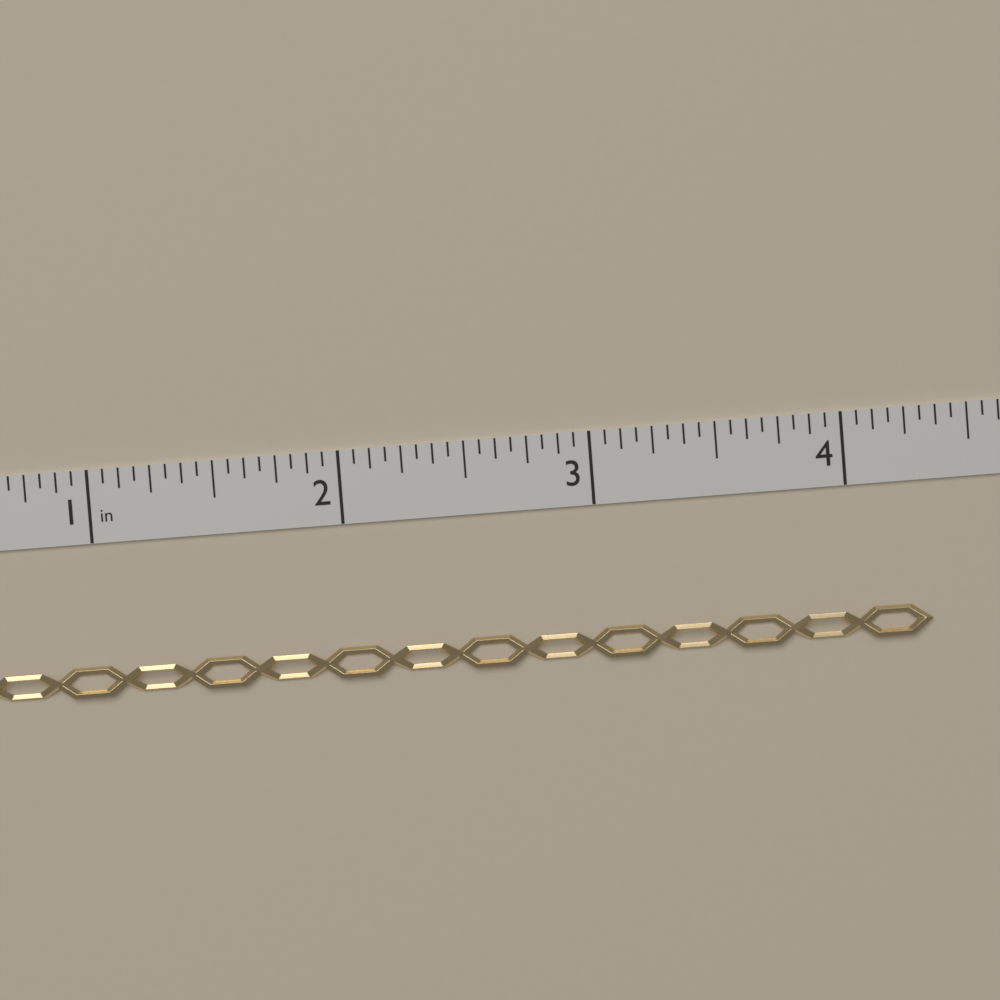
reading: 4.3125 in
